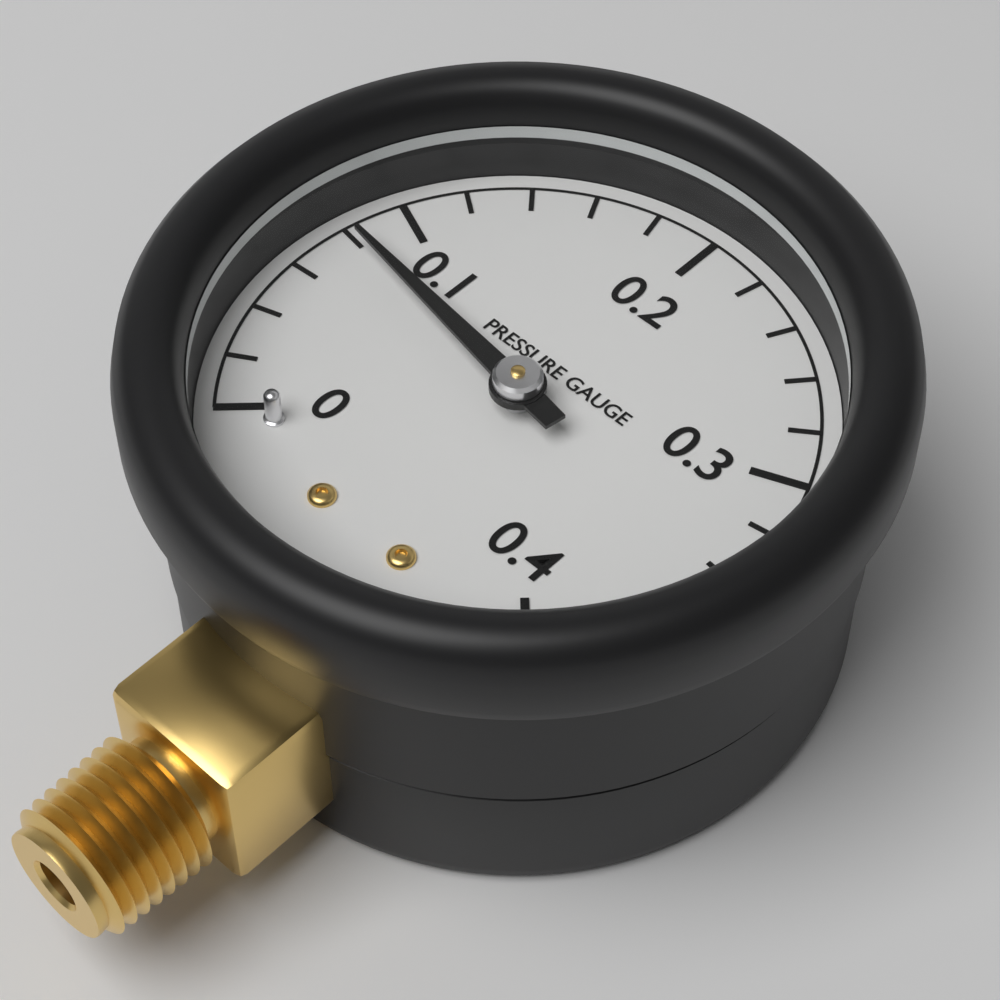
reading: 0.08 (no unit)
